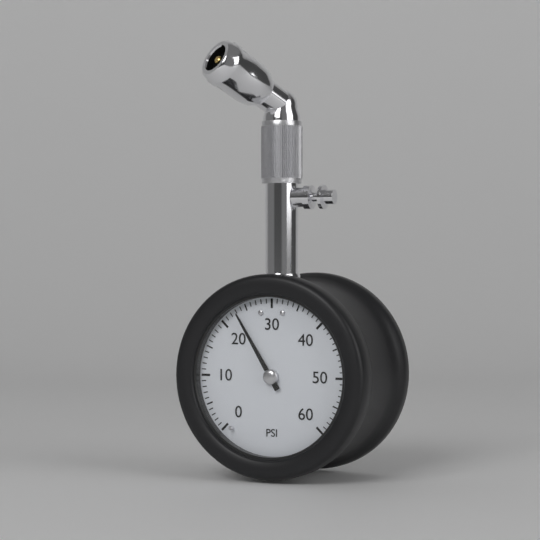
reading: 23 psi
